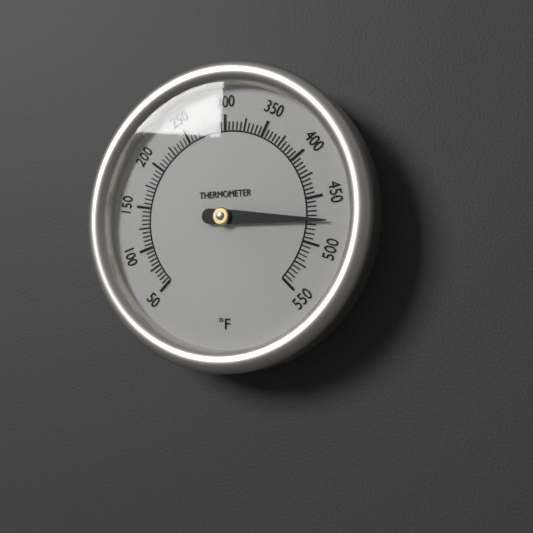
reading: 475 °F
